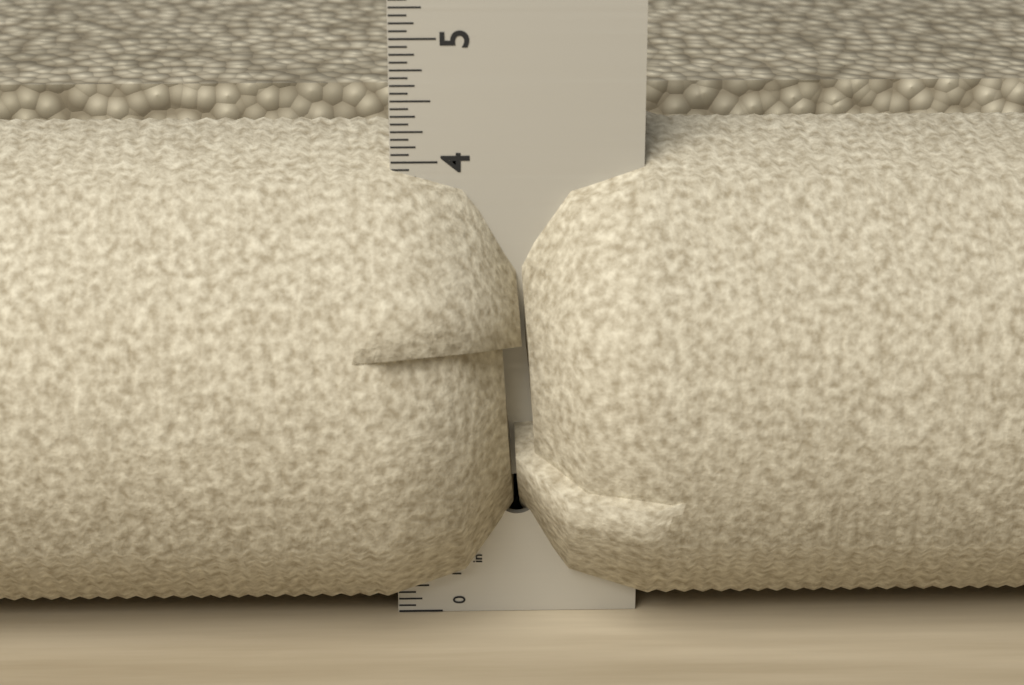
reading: 4.1875 in
